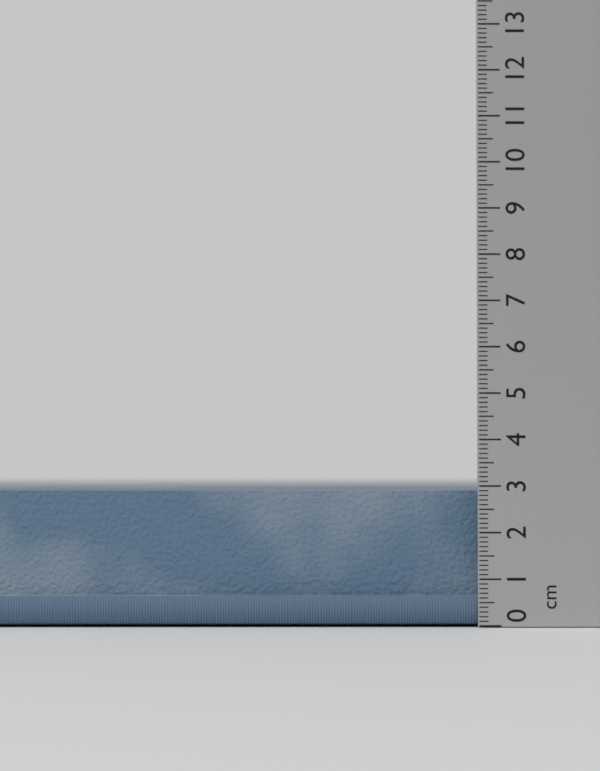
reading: 3.0 cm
